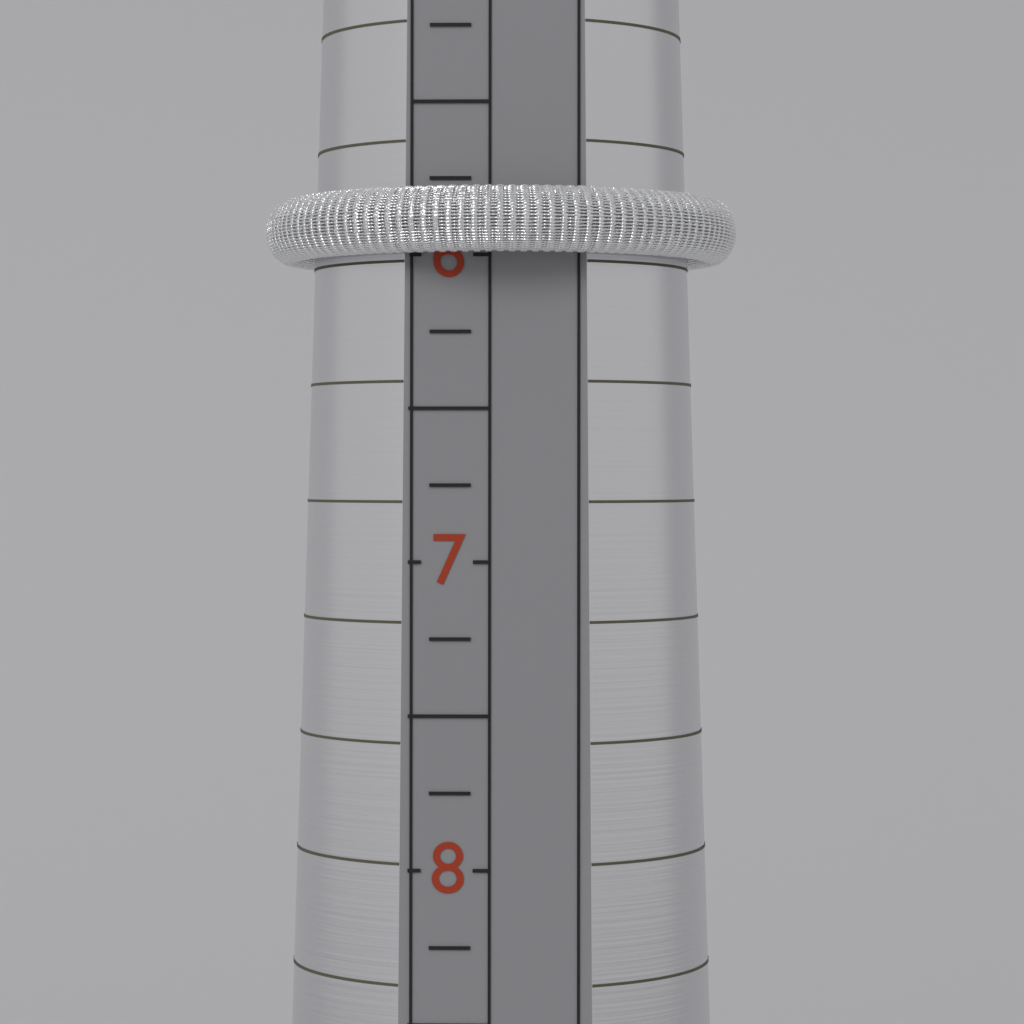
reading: 6.00 (no unit)
